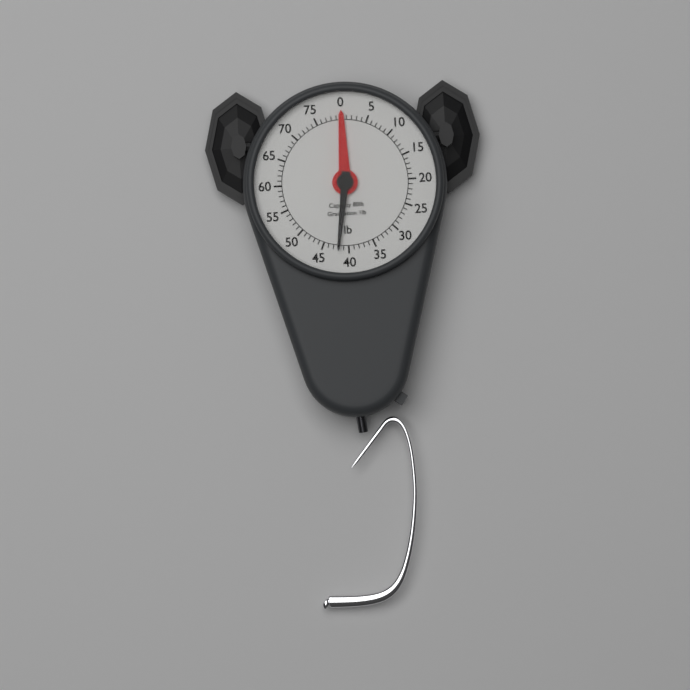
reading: 42 lb
